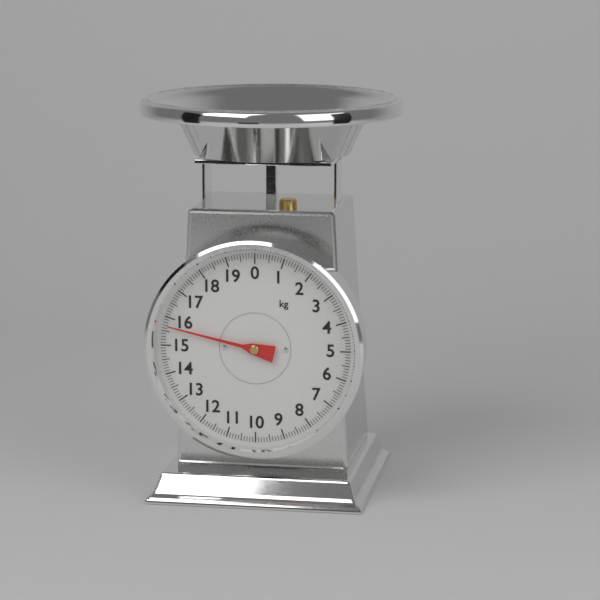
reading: 15.7 kg
